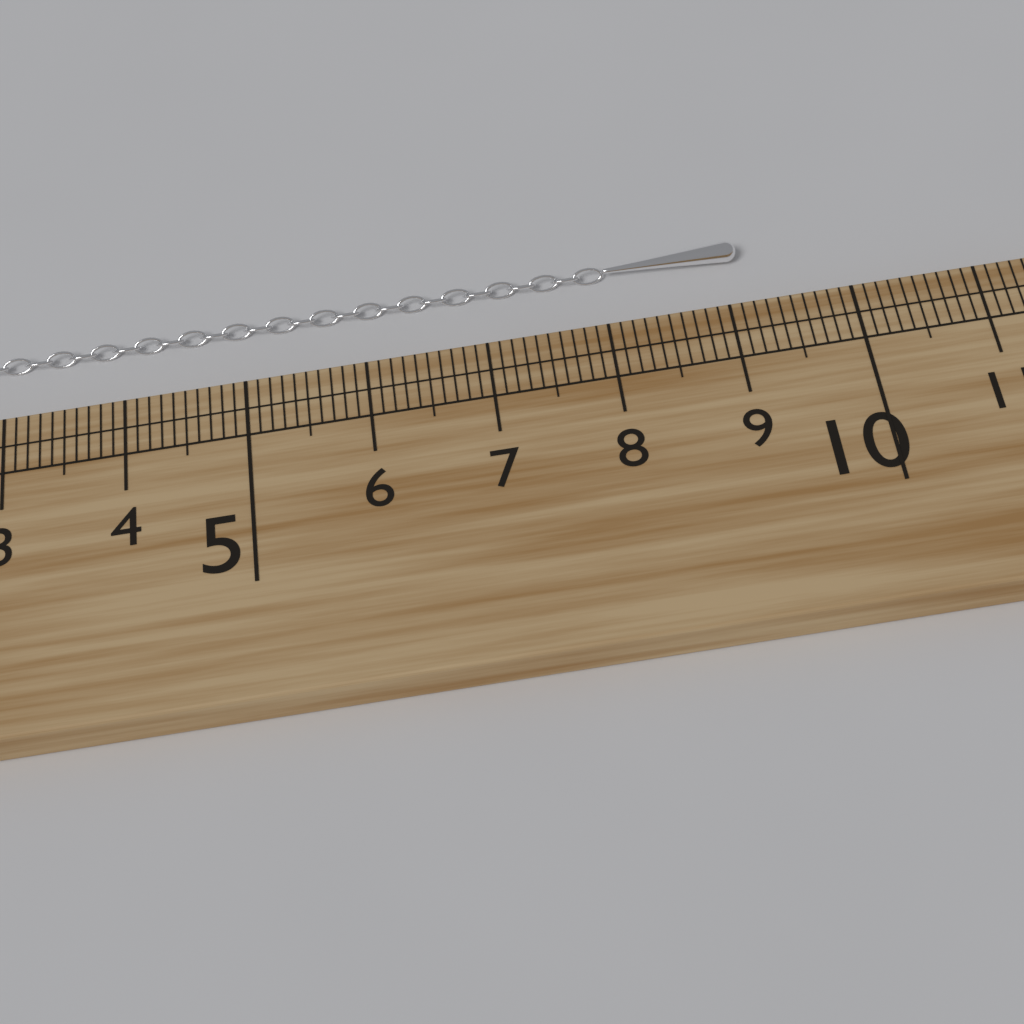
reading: 9.2 cm
